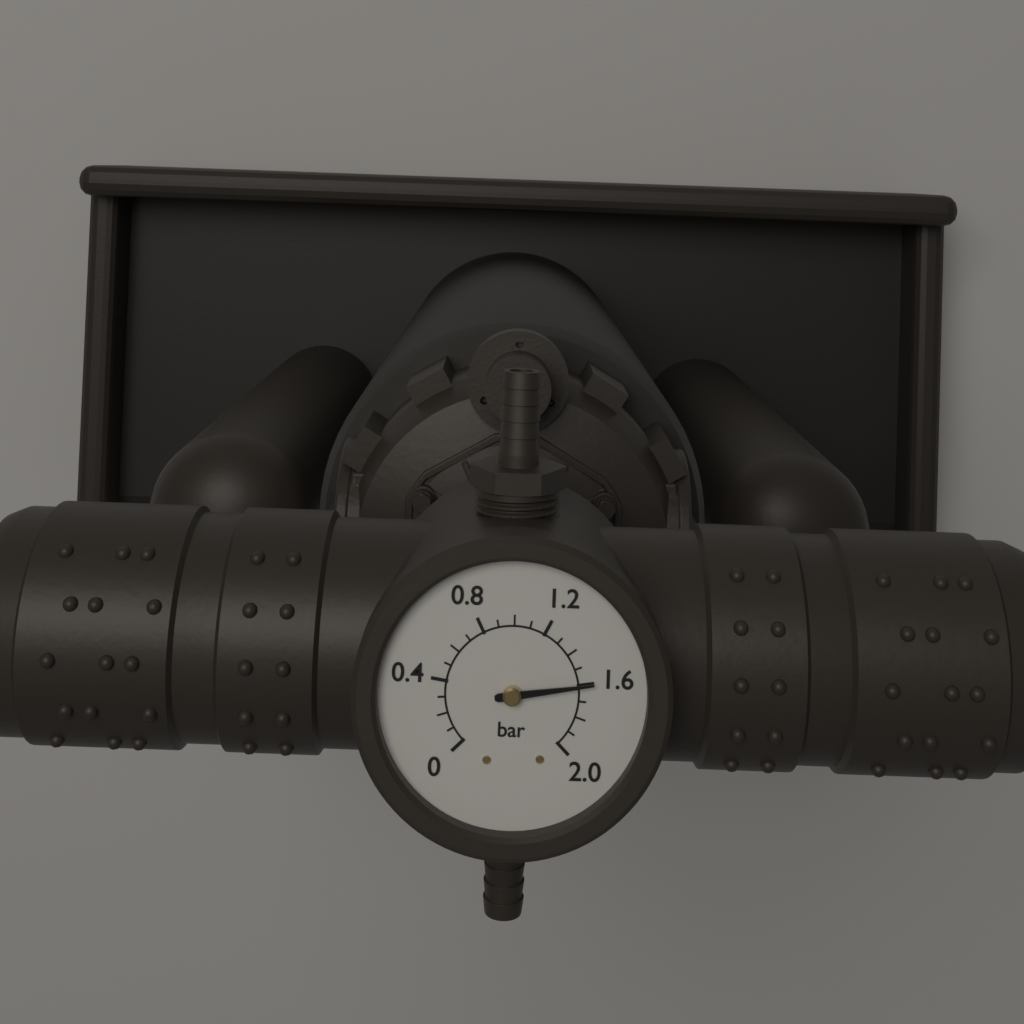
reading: 1.6 bar
